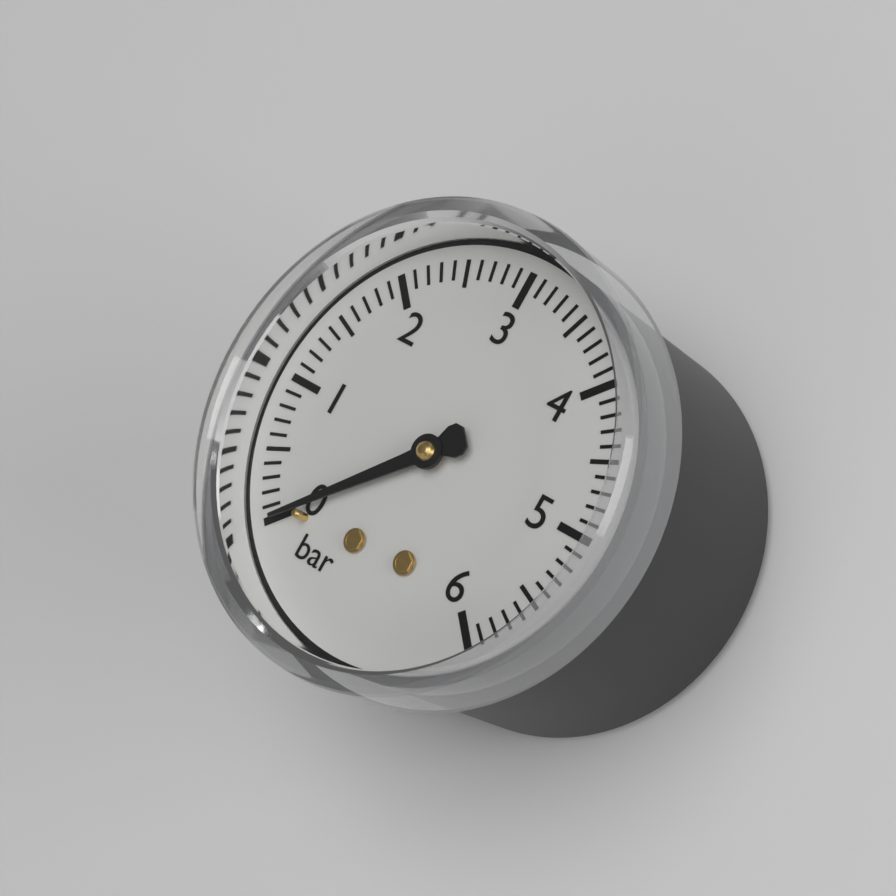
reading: 0.0 bar
